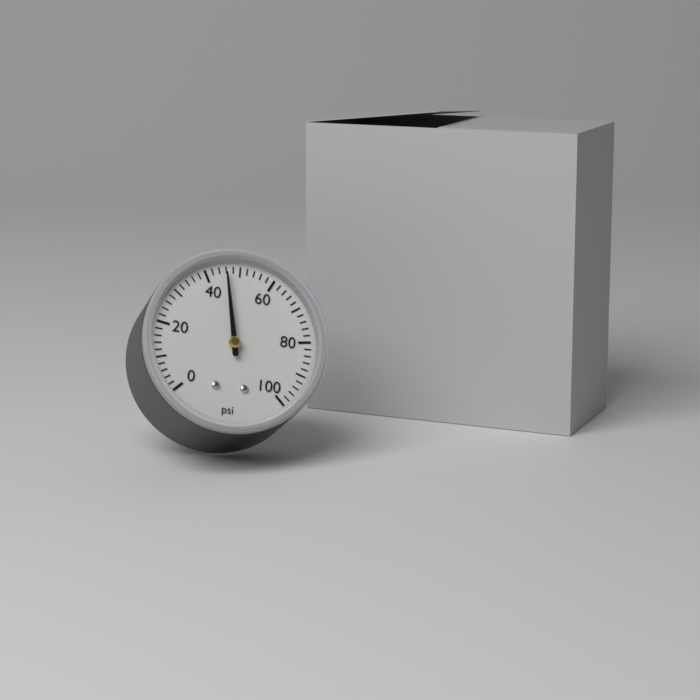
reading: 46 psi
